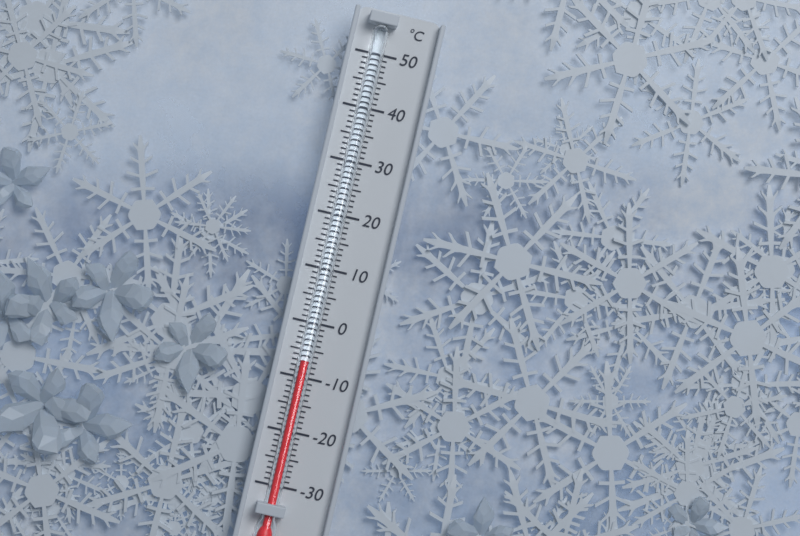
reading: -7 °C
